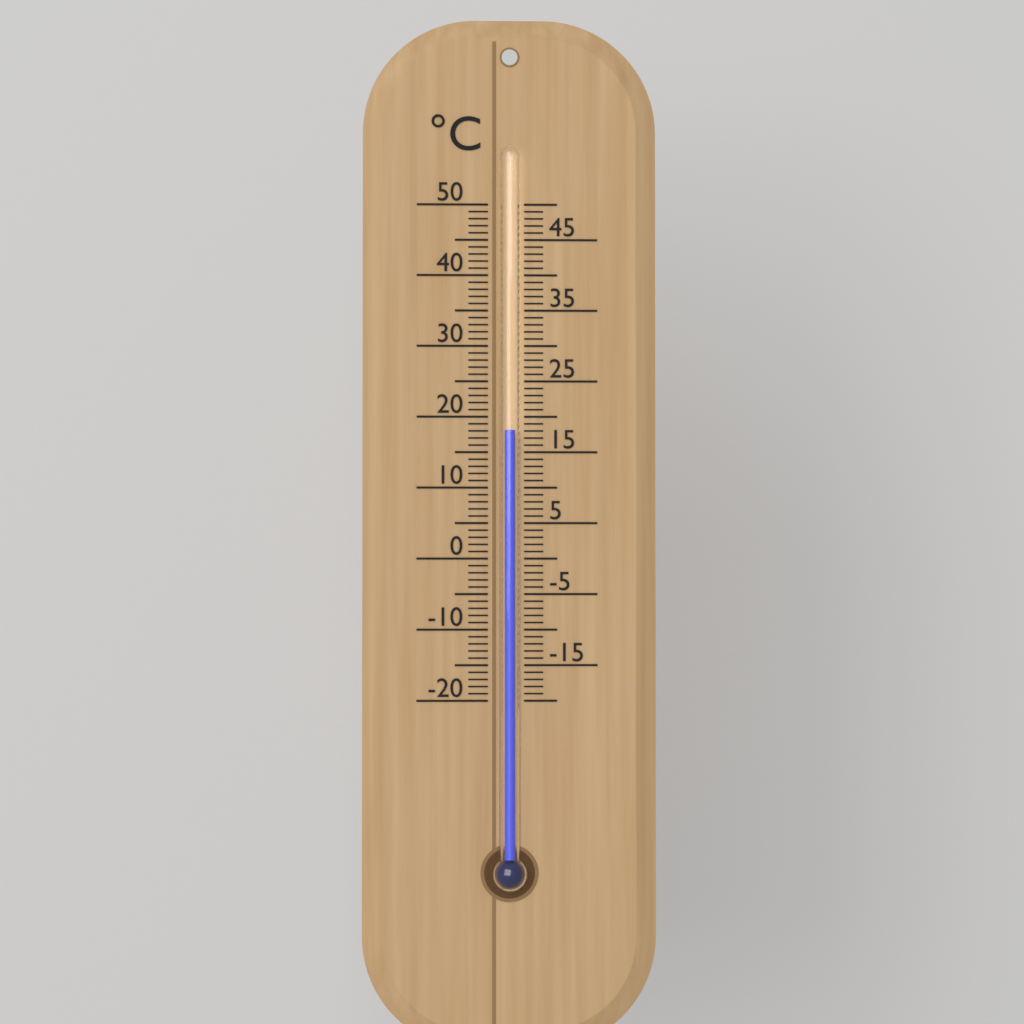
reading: 18 °C
